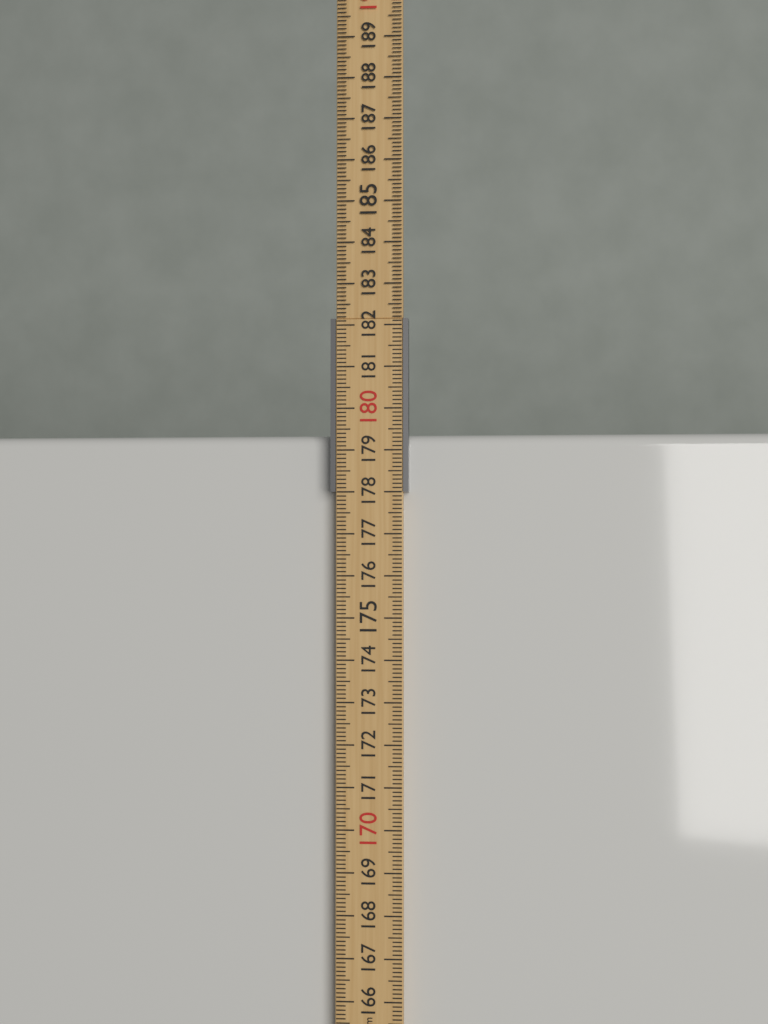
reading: 179.4 cm
